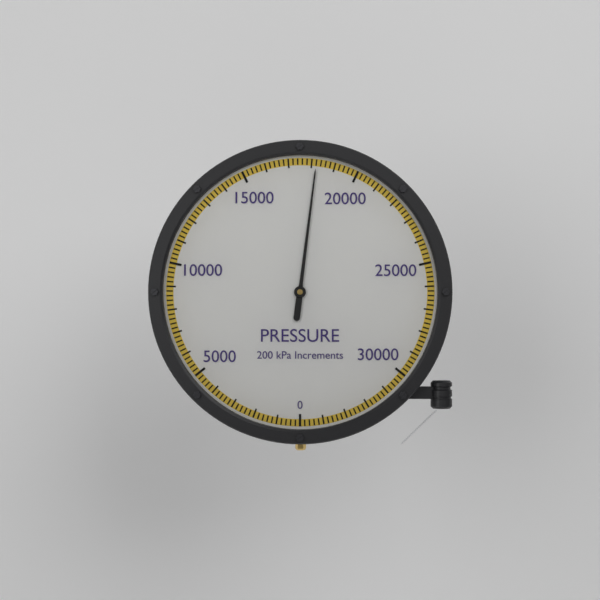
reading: 18200 kPa
